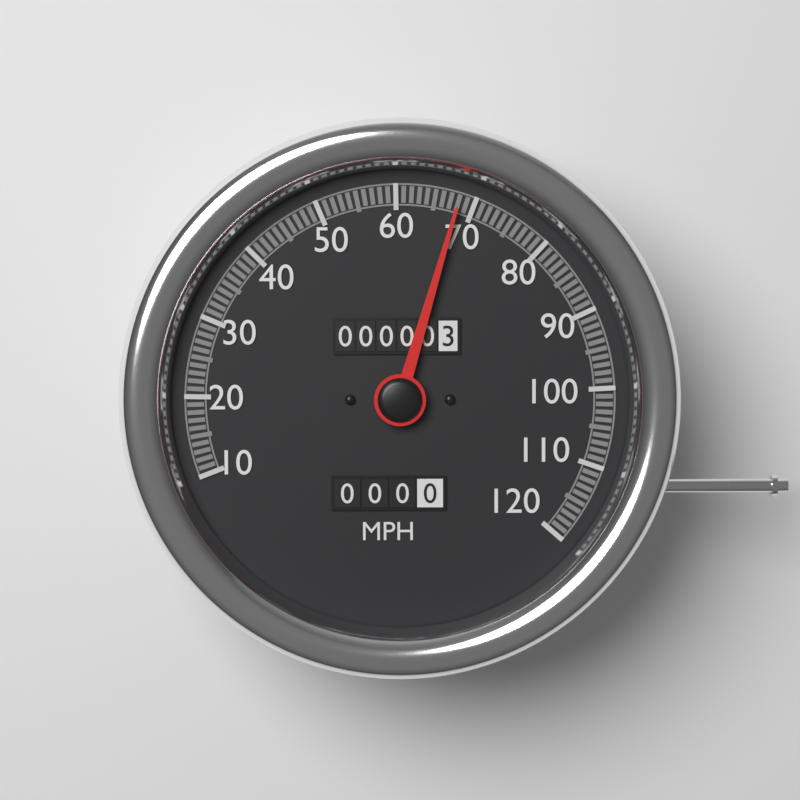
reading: 68 MPH
